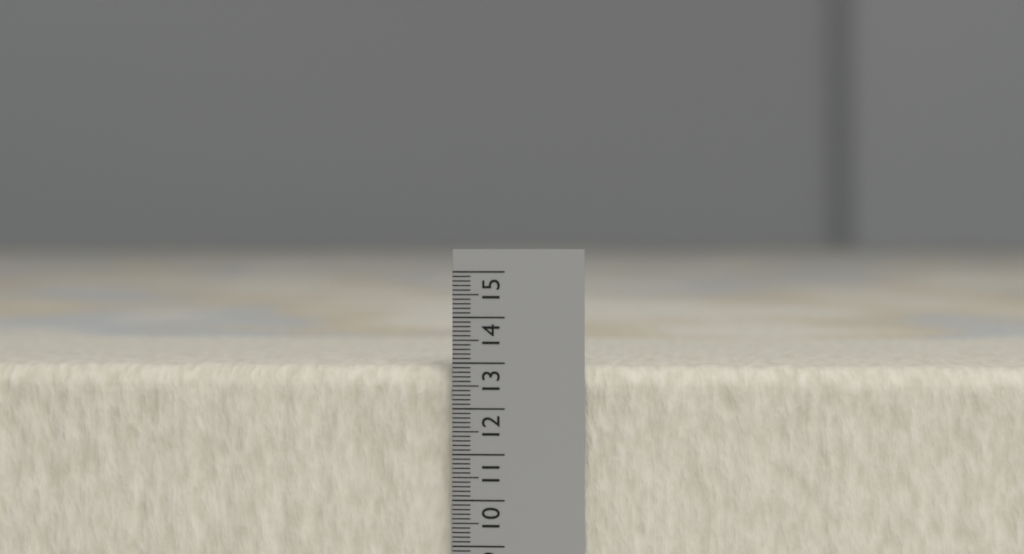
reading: 12.9 (no unit)
